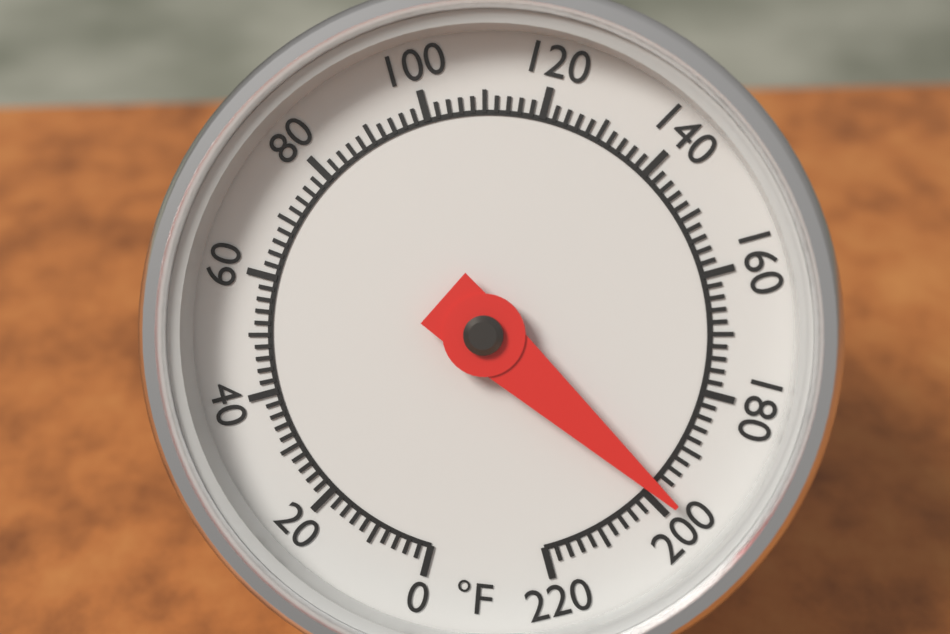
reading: 198 °F
